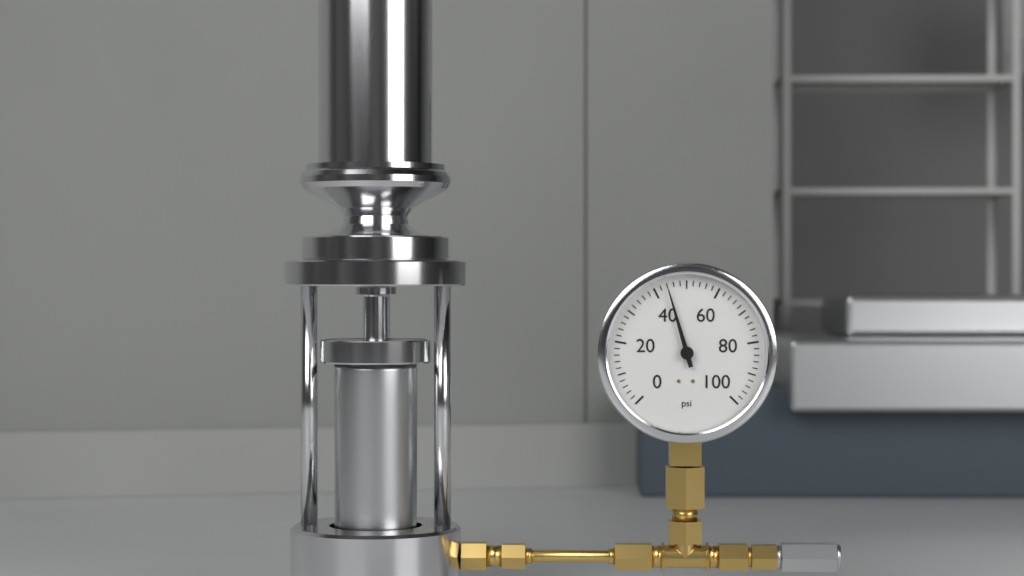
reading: 44 psi
